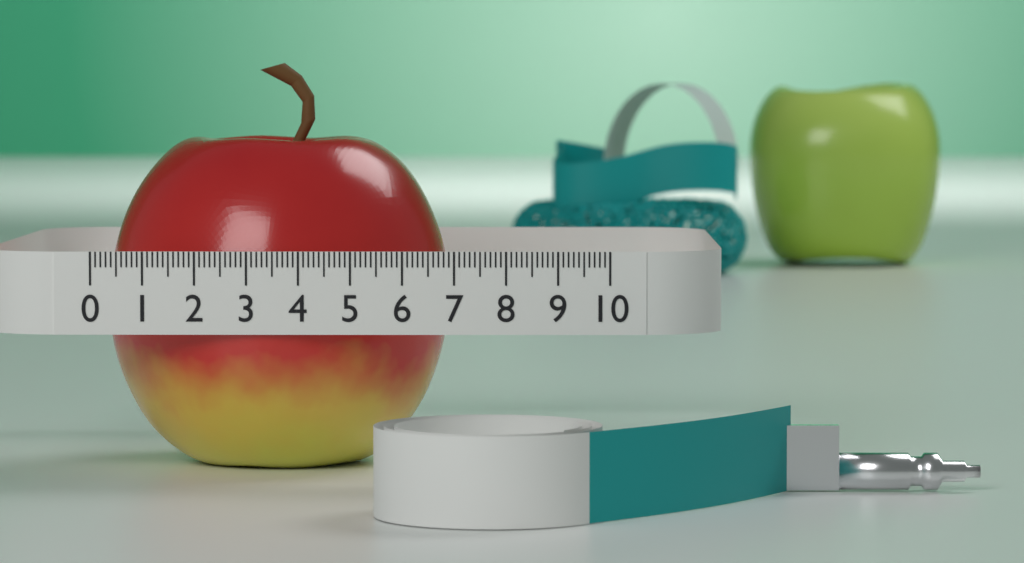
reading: 6.8 (no unit)
